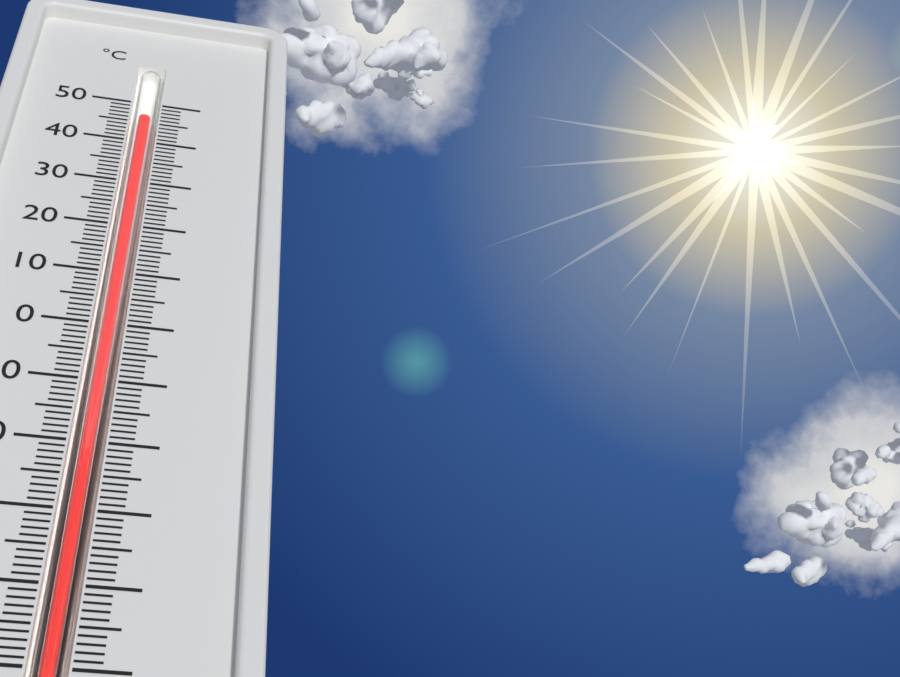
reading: 47 °C
